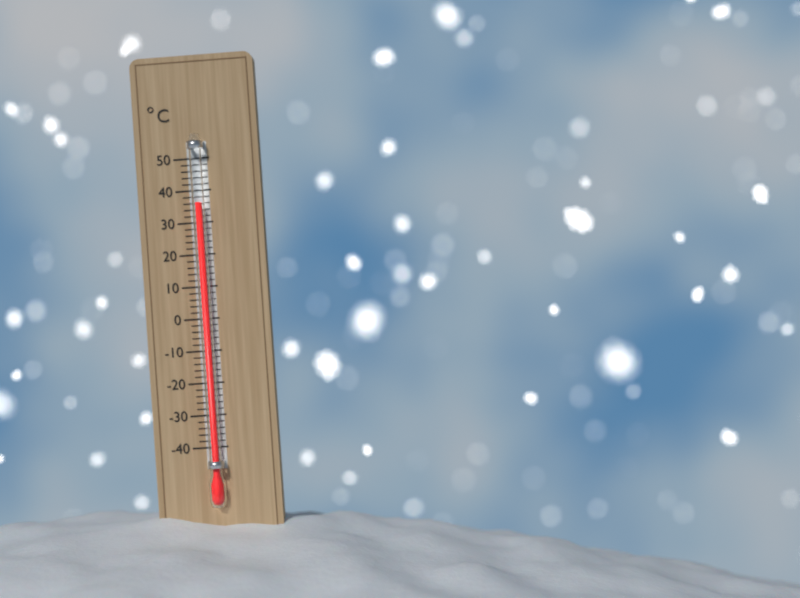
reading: 36 °C
